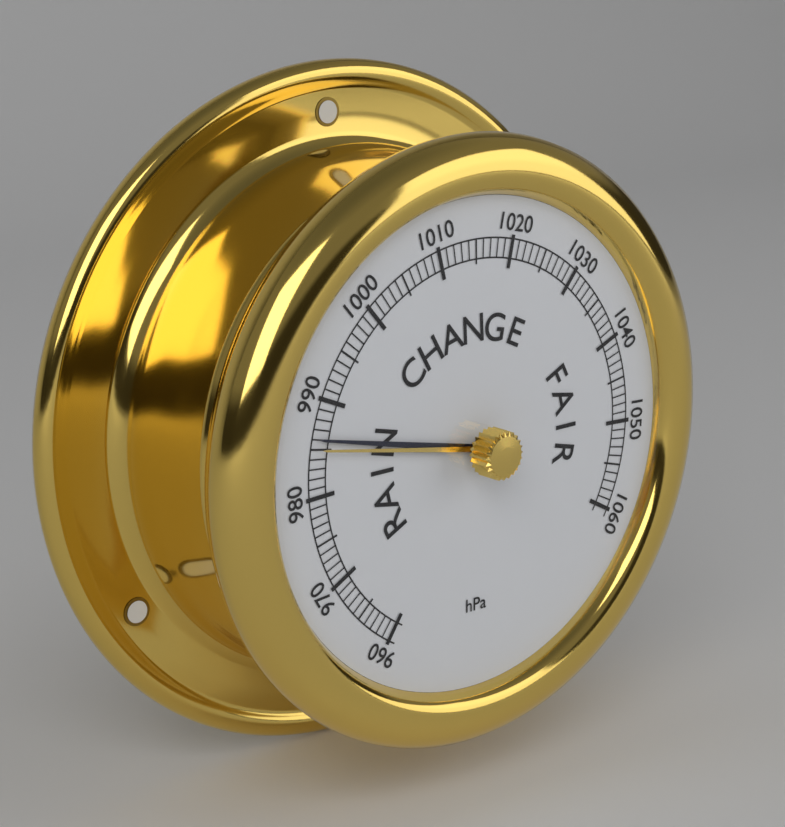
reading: 986 hPa
